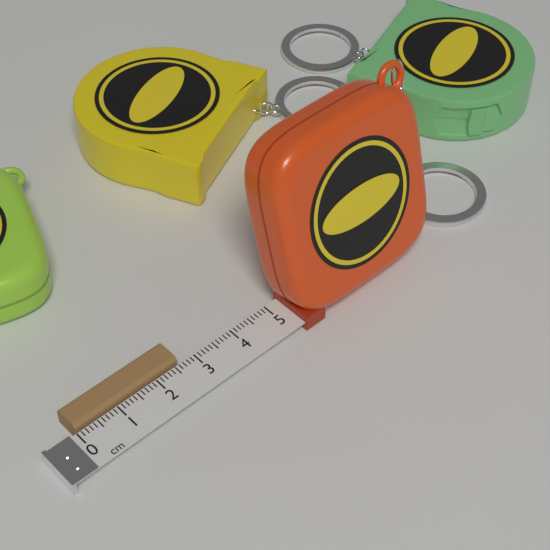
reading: 2.6 cm
